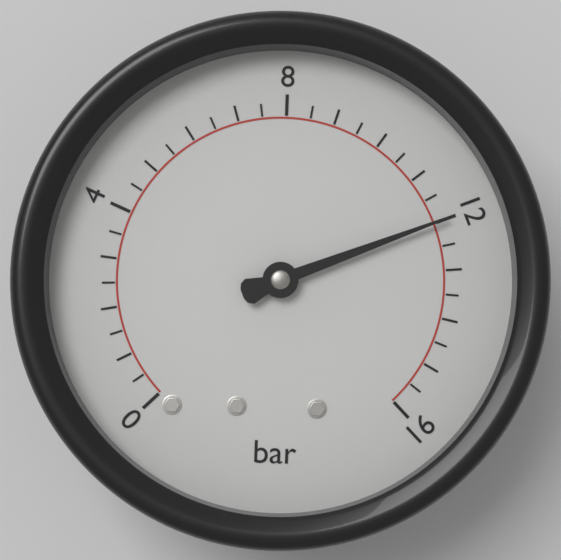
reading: 12.0 bar
